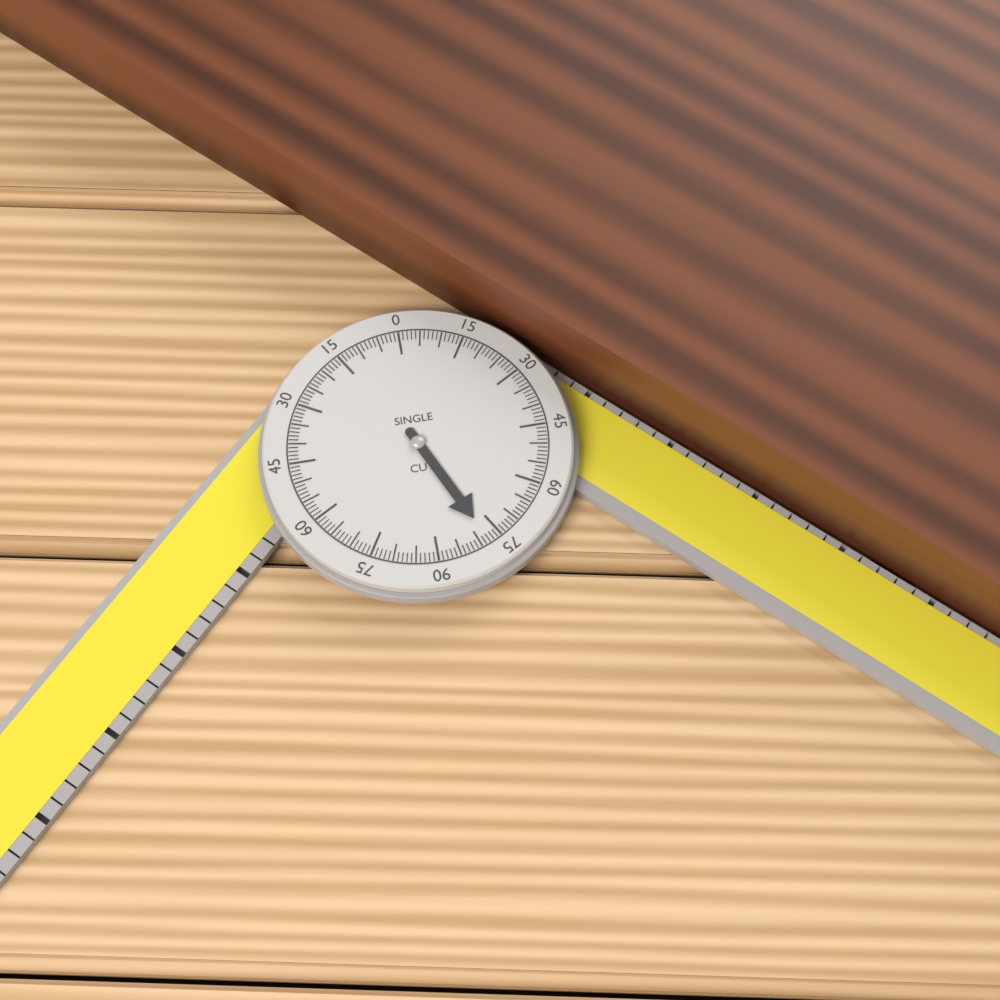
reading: 78 °
